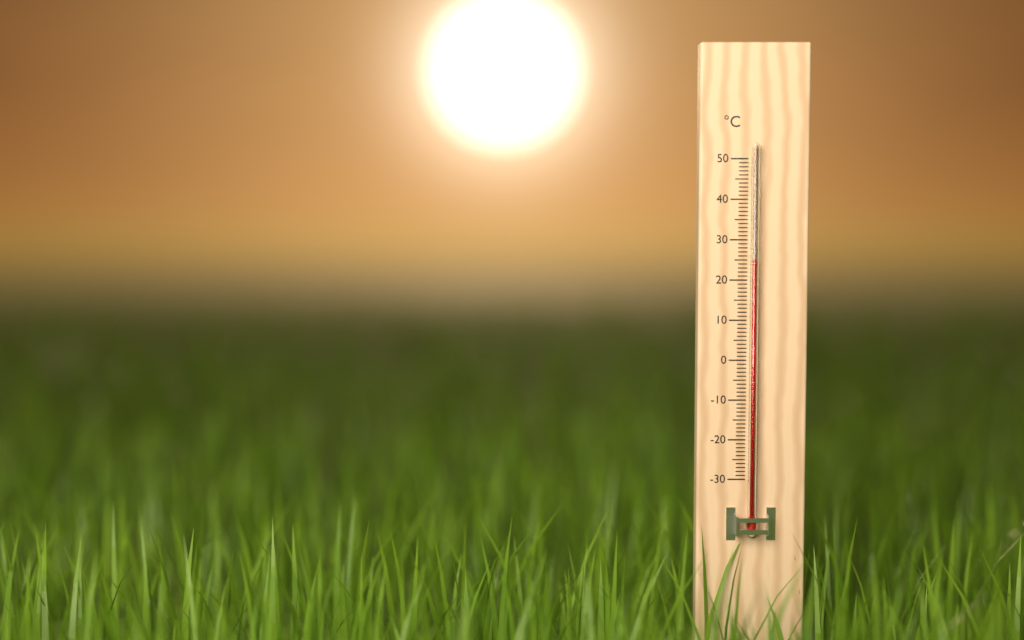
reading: 25 °C
